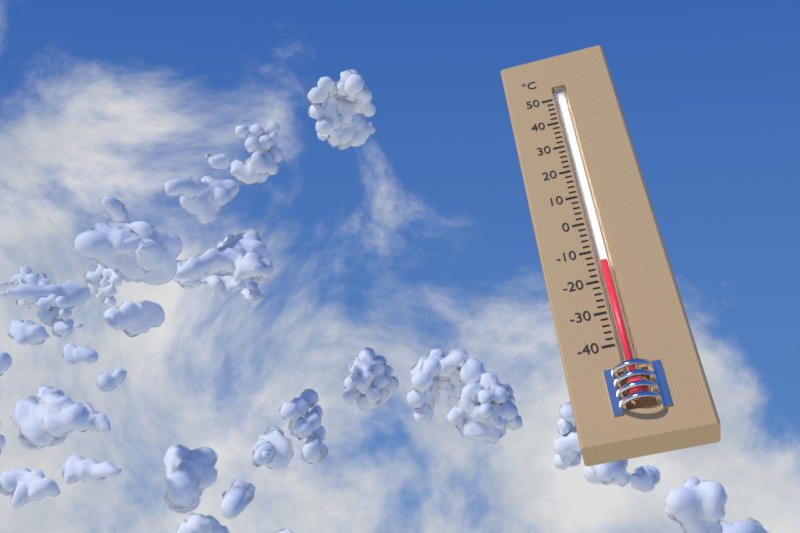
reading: -14 °C
